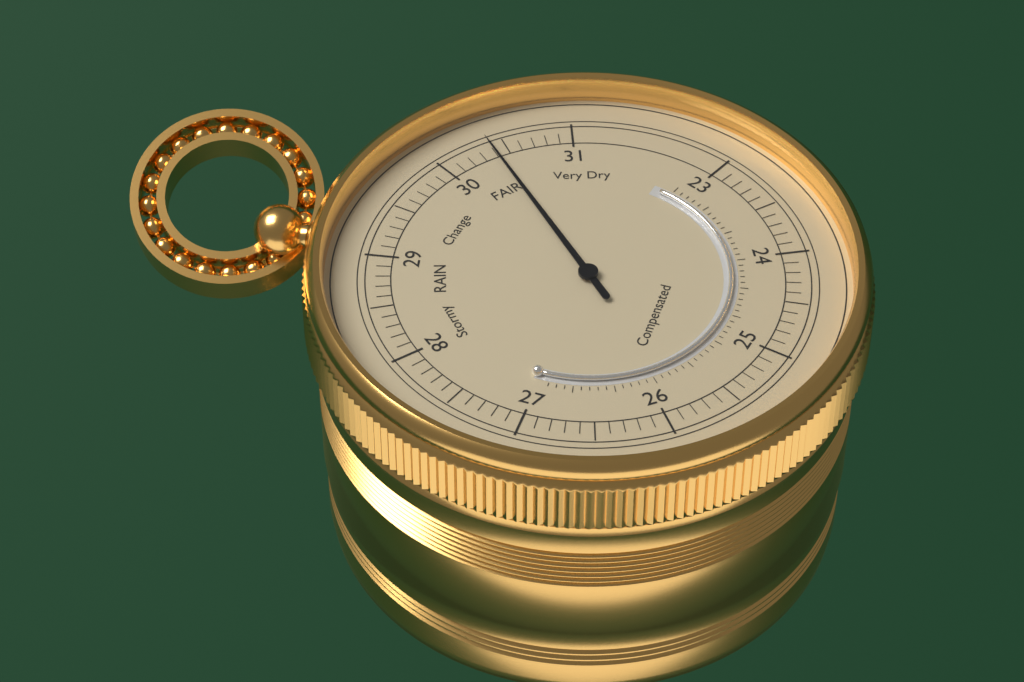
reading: 30.4 (no unit)
